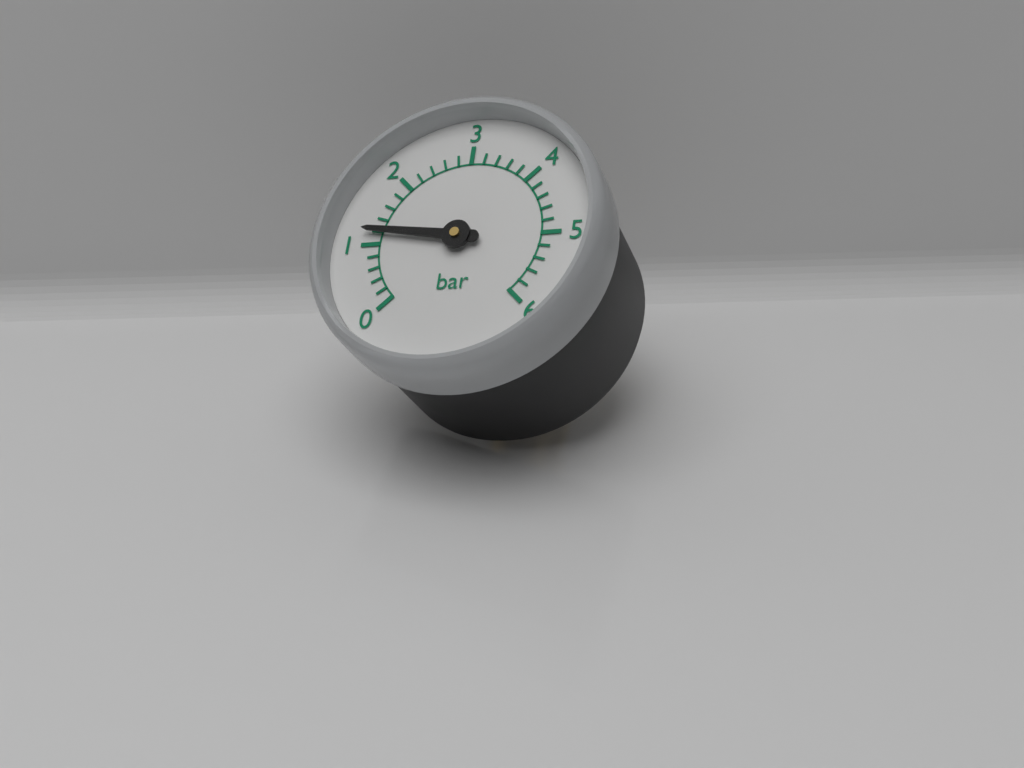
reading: 1.2 bar
